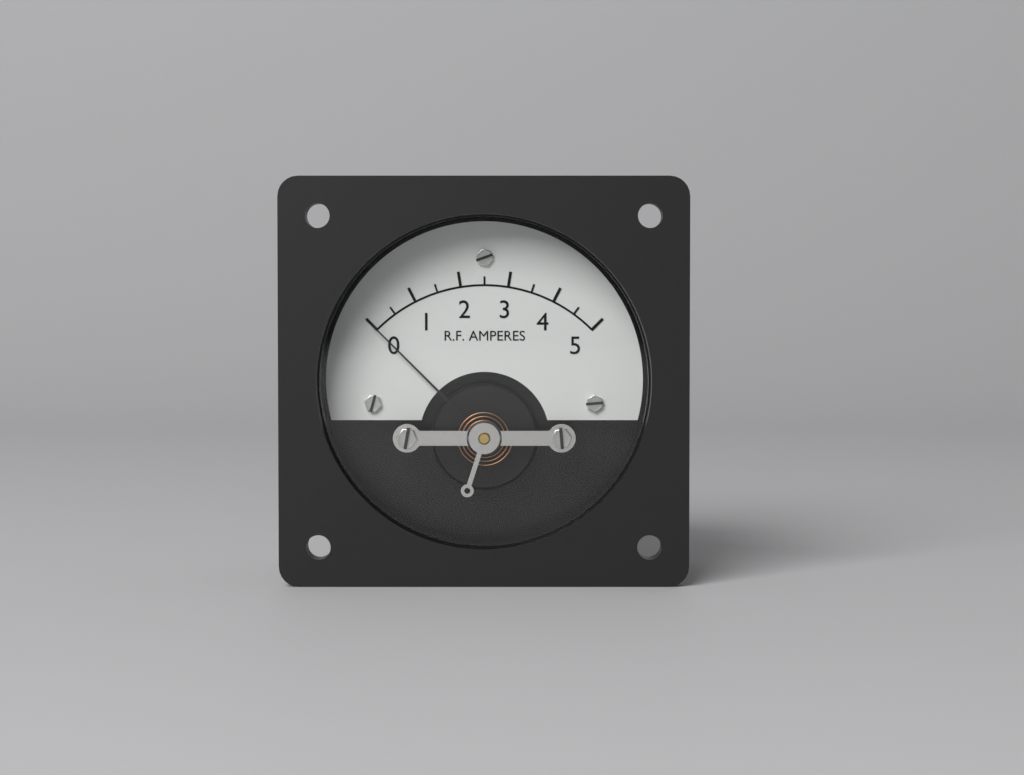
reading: 0.0 A
